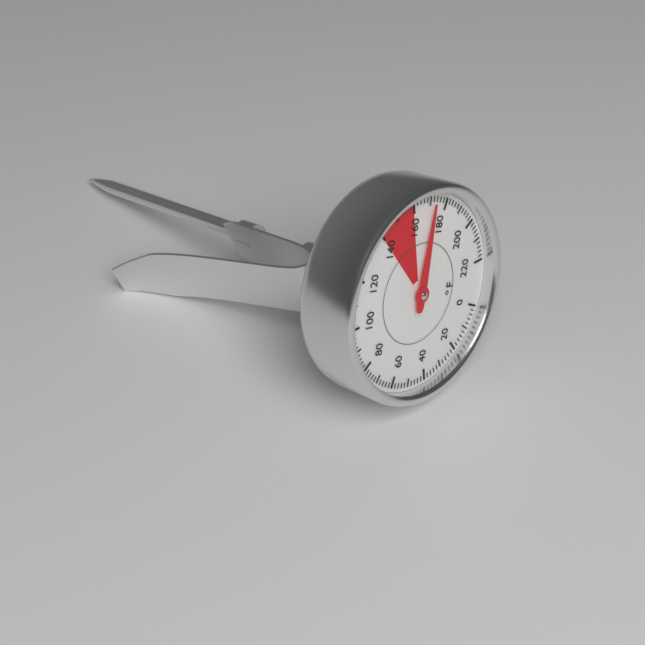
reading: 172 °F
